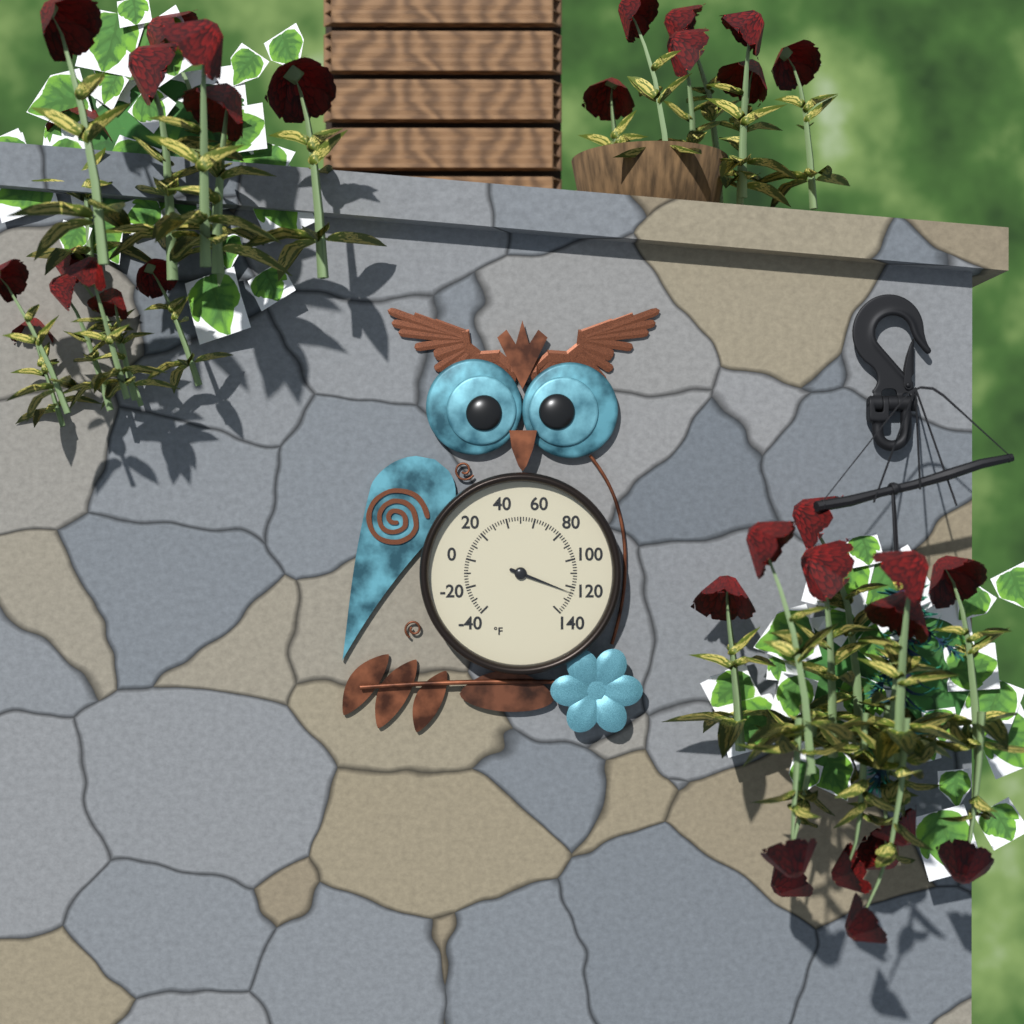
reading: 124 °F
